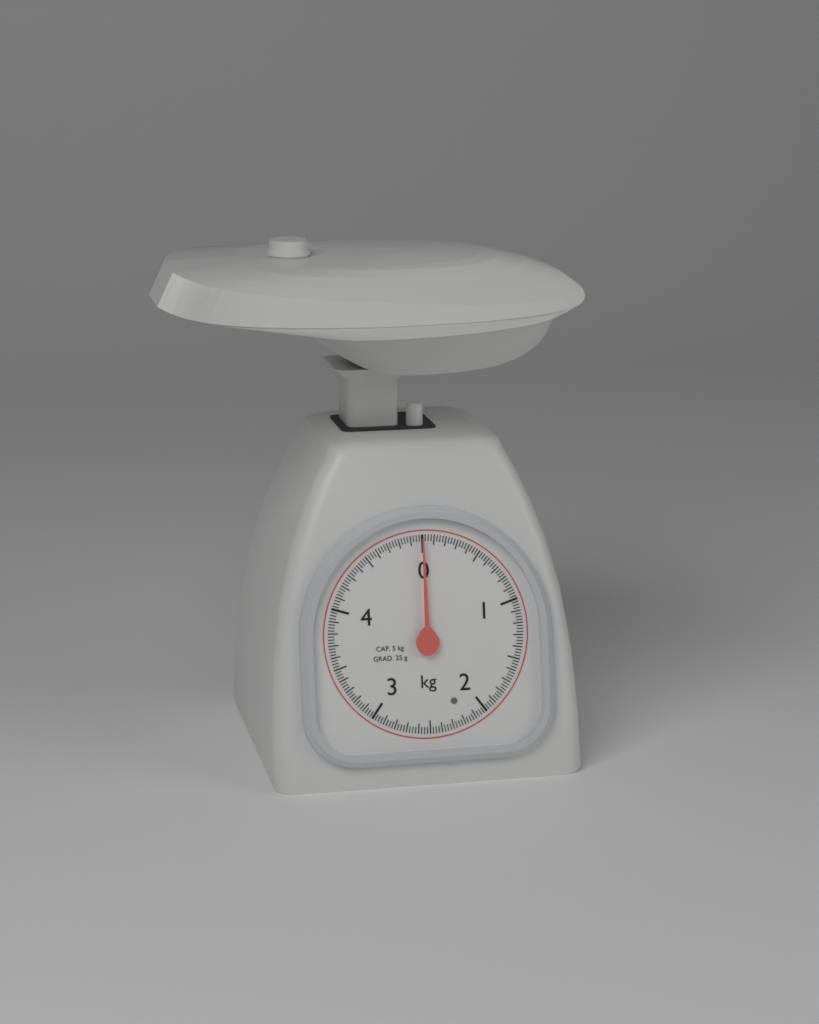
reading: 0.000 kg
